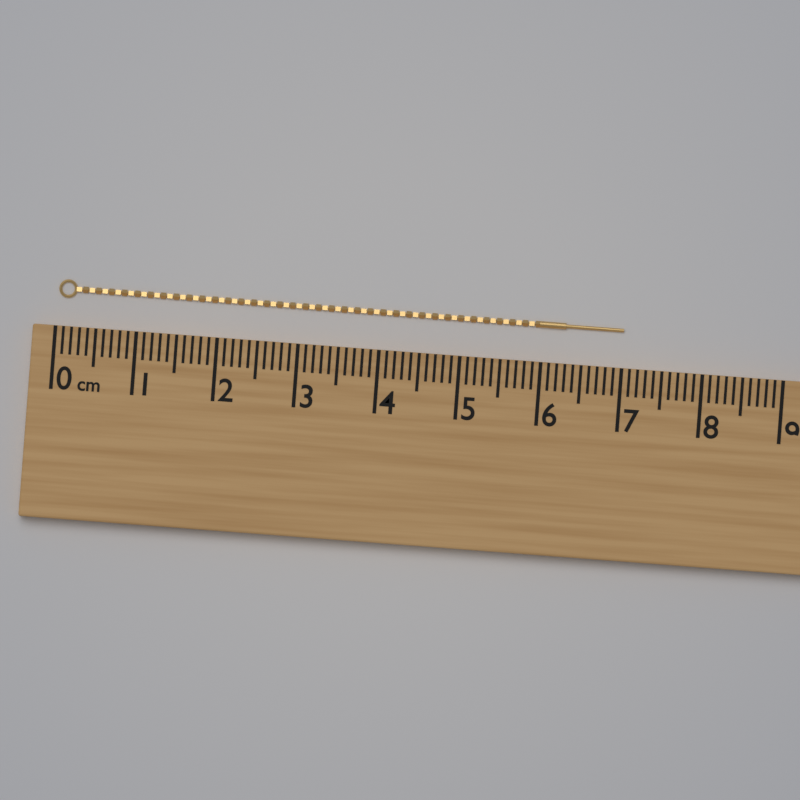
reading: 7.0 cm
